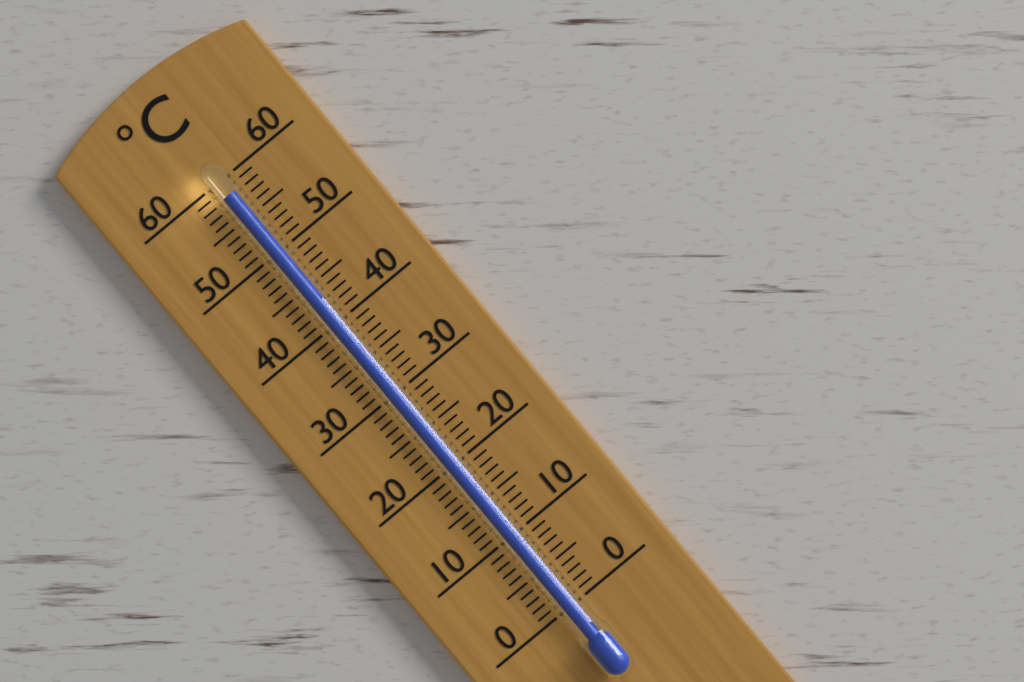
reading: 58 °C
